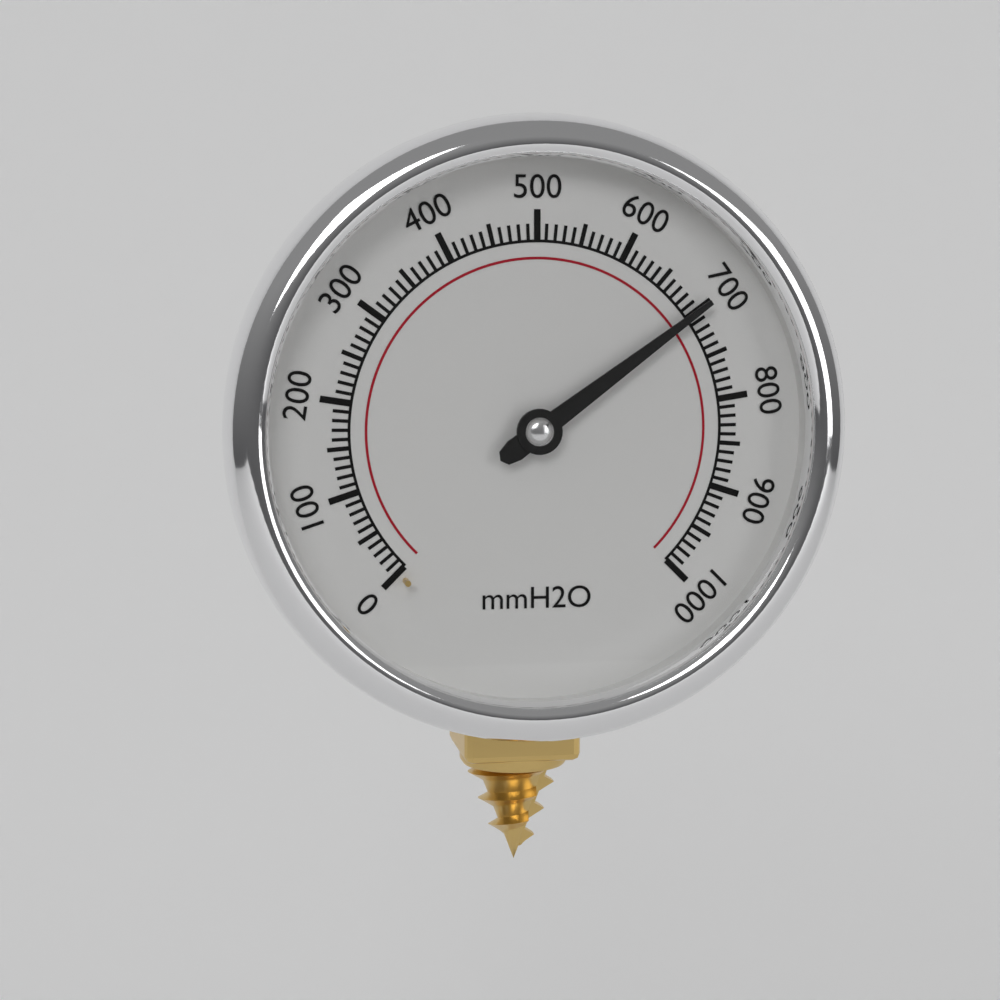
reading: 700 mmH2O
